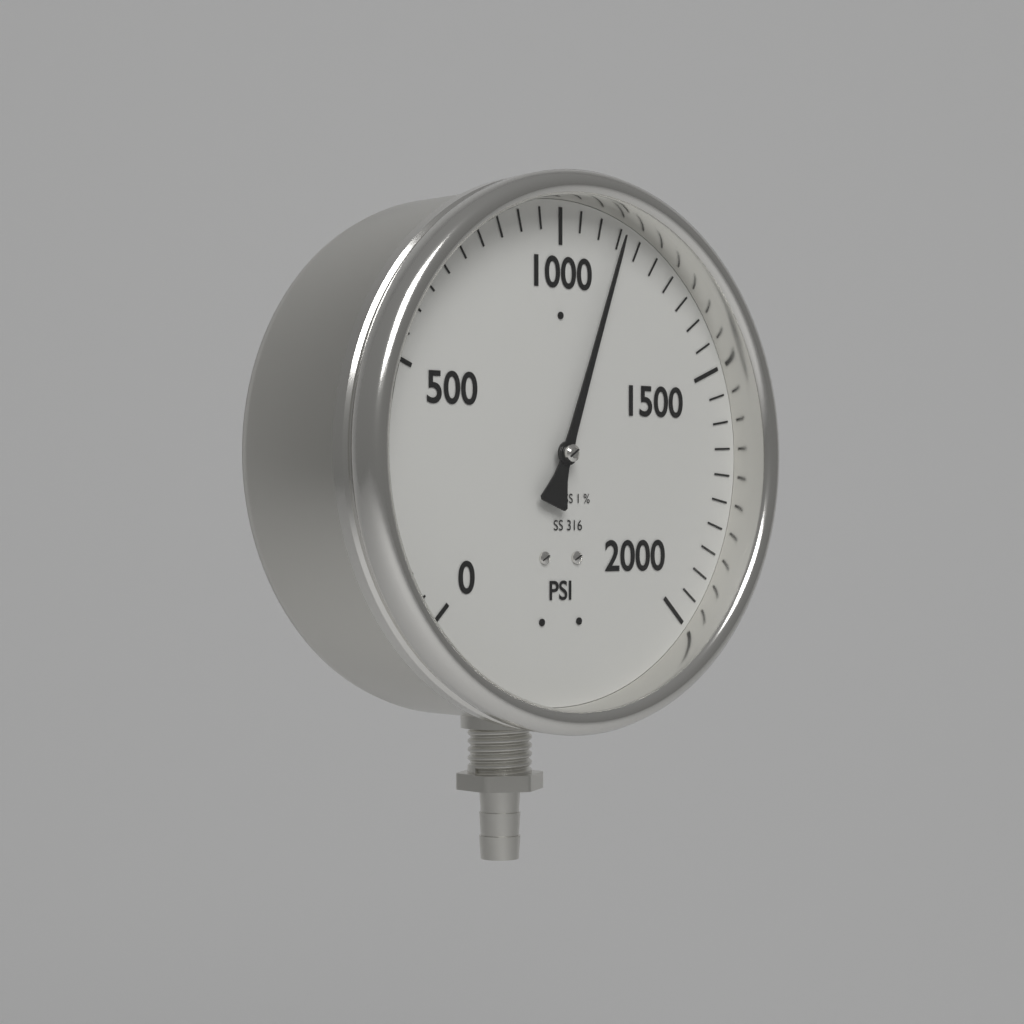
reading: 1150 psi
